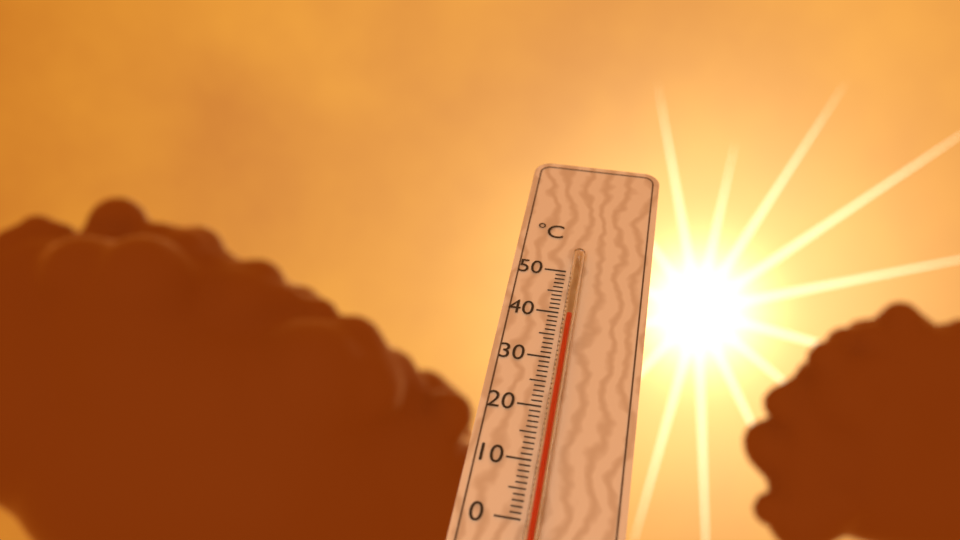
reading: 39 °C
